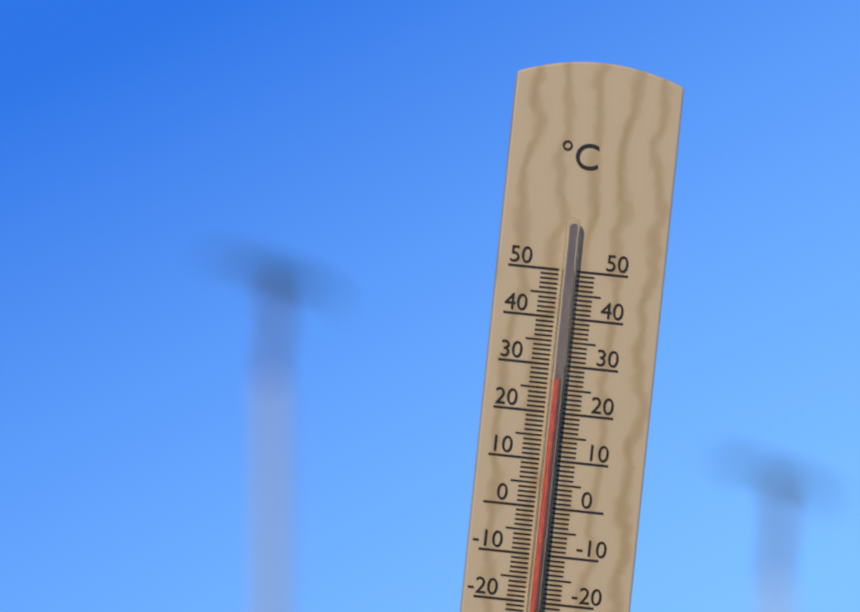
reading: 27 °C
